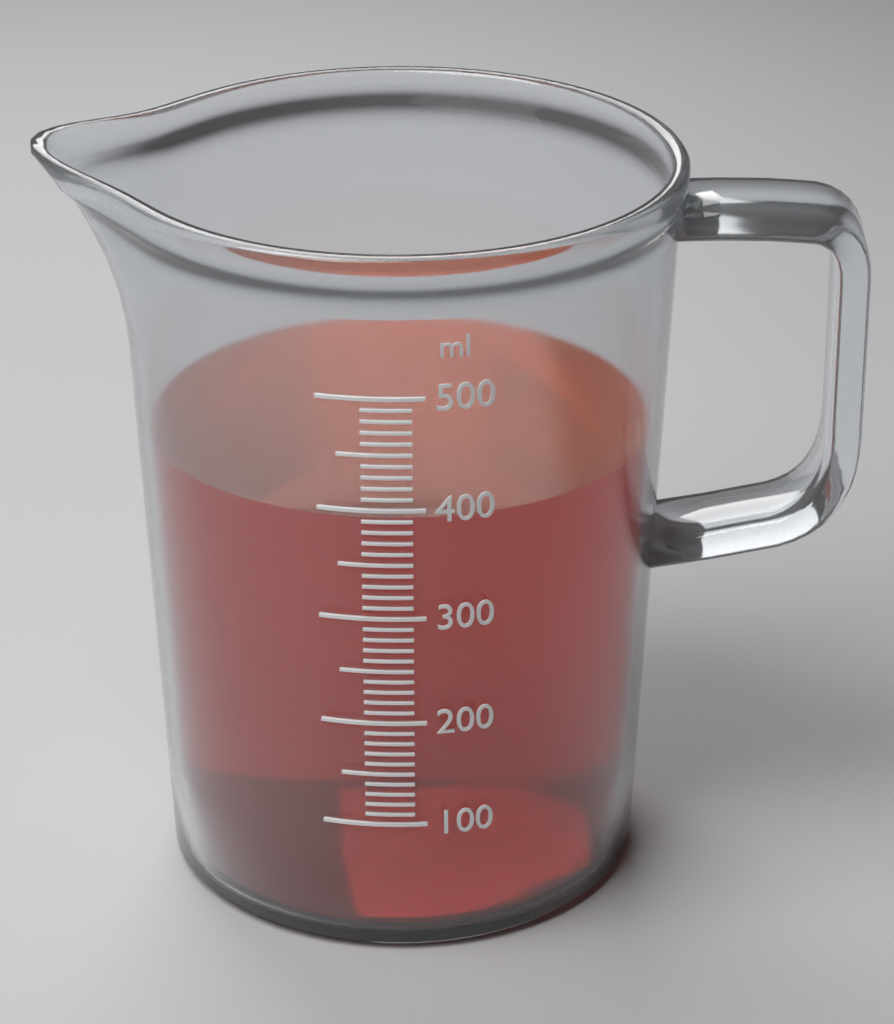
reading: 390 ml
